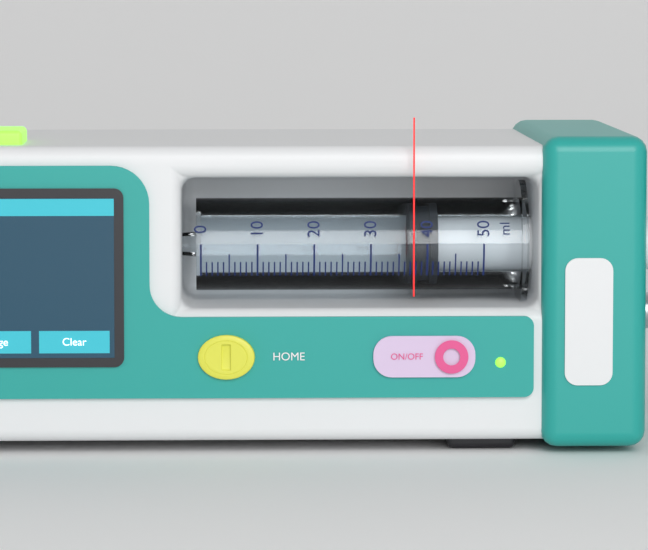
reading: 37 ml
